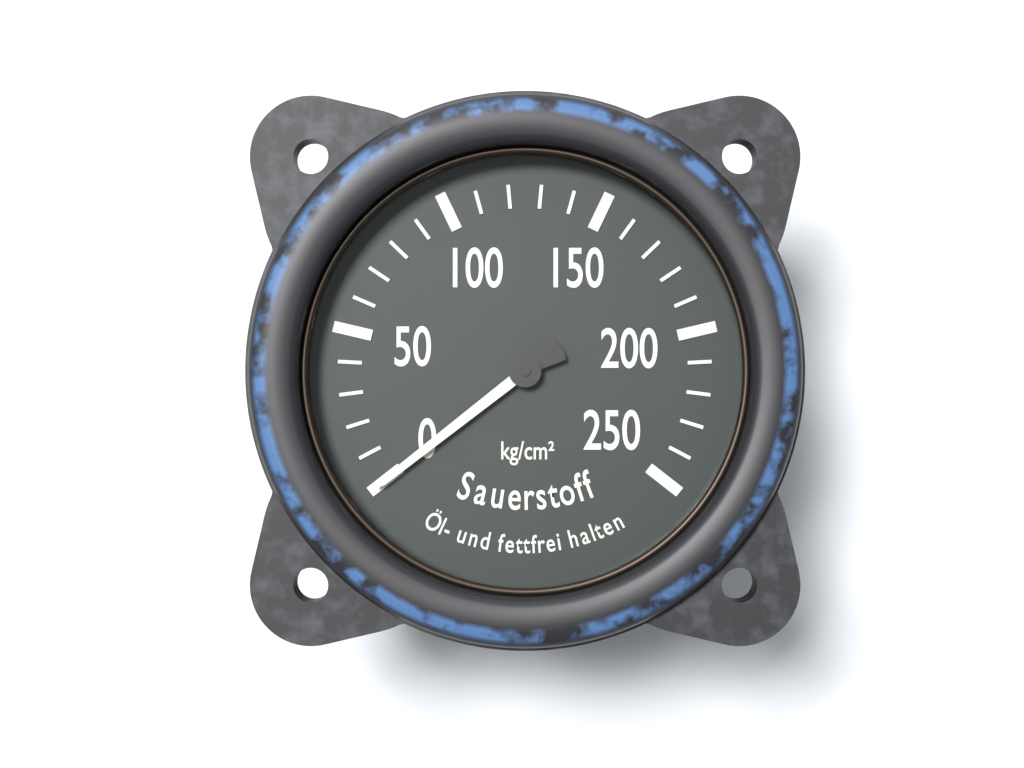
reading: 0 kg/cm²
